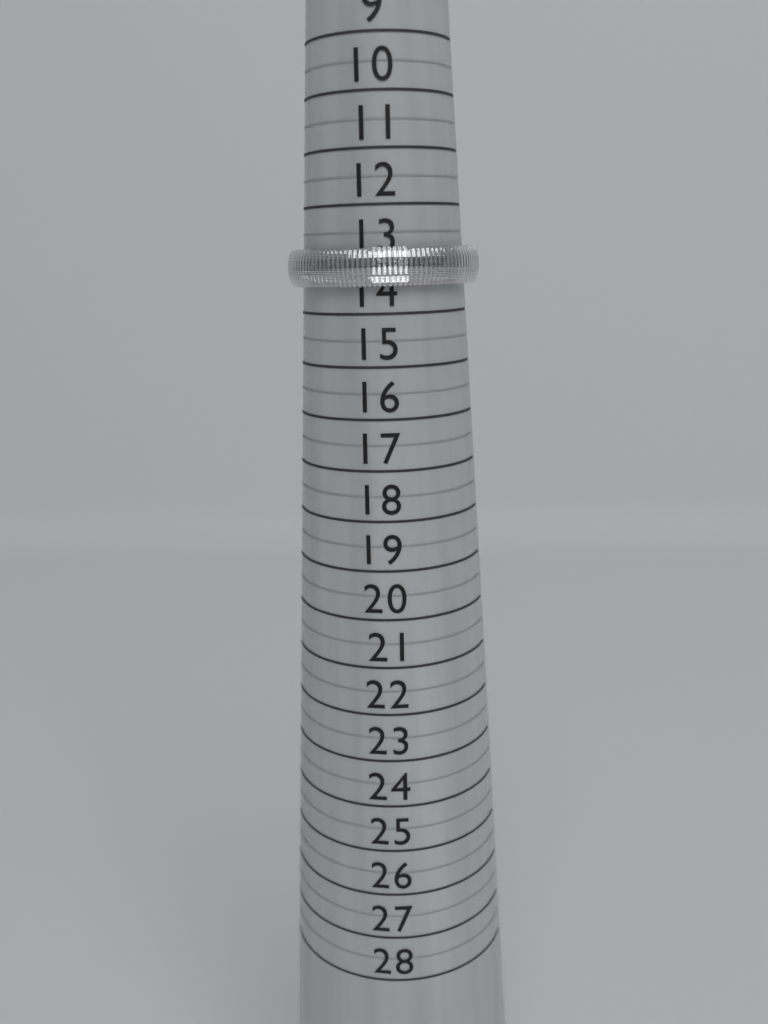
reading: 13.5 (no unit)
